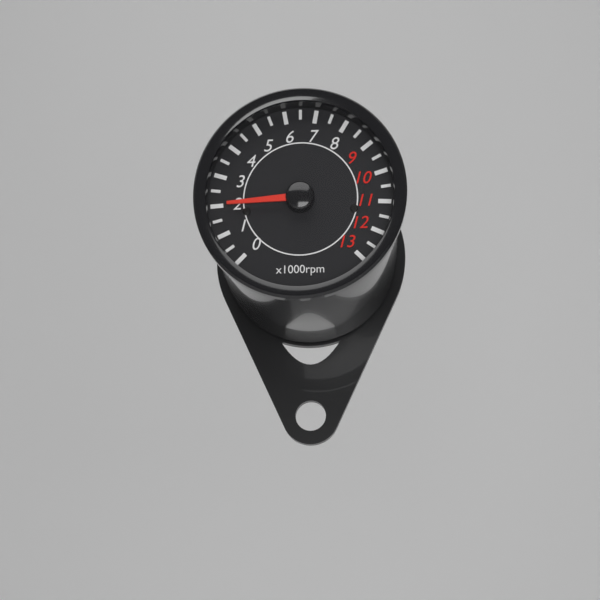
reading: 2000 rpm
